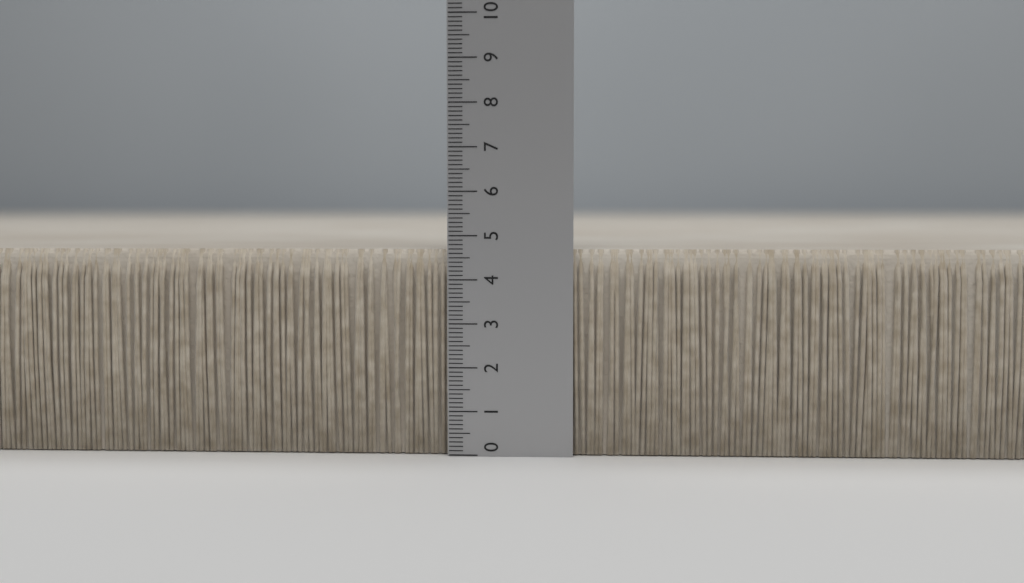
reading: 4.7 (no unit)
